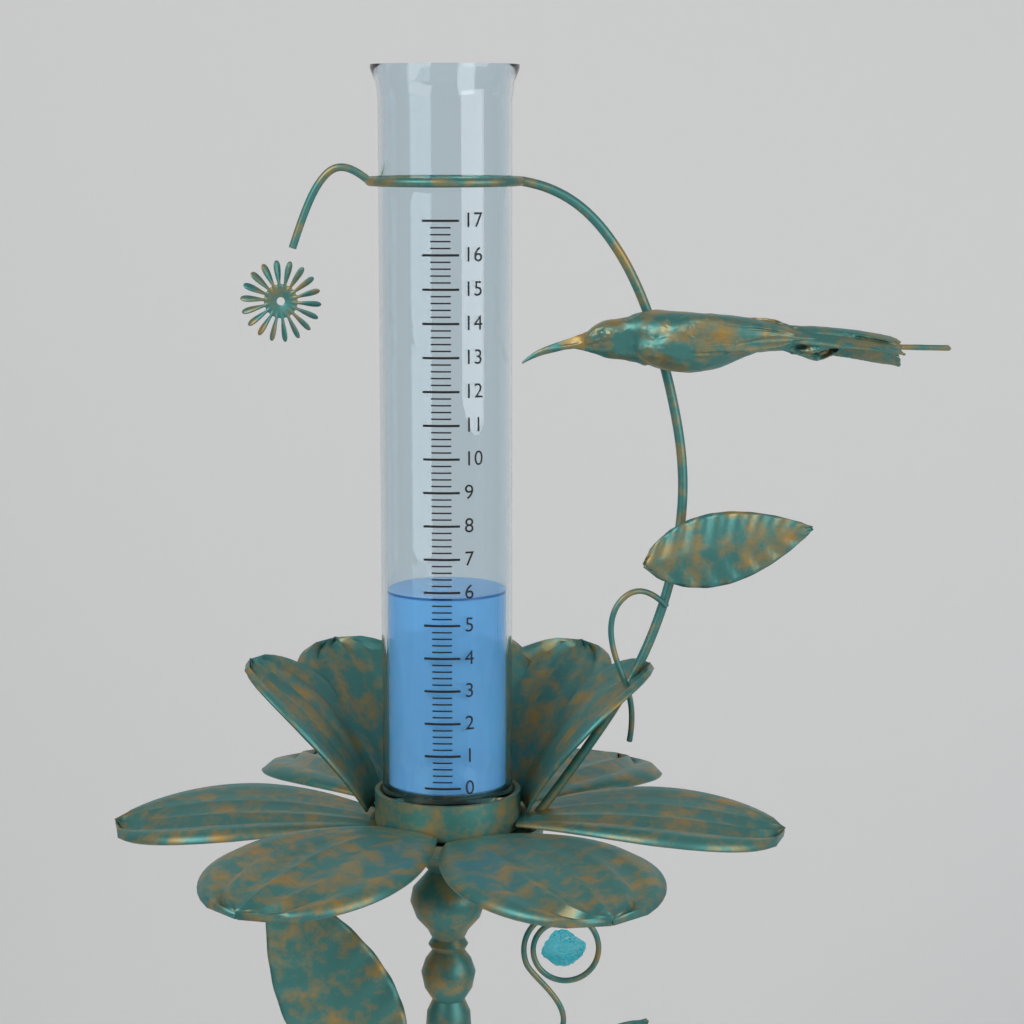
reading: 5.8 (no unit)
